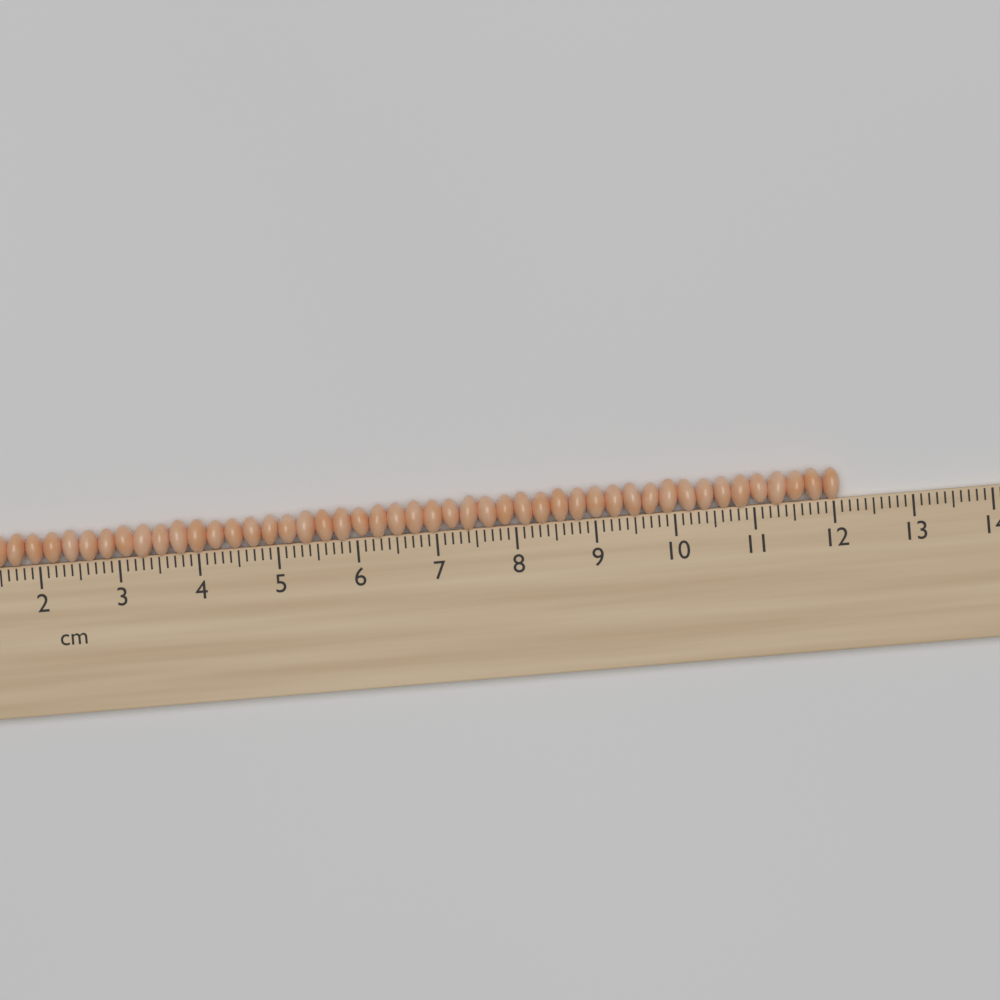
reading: 12.1 cm
